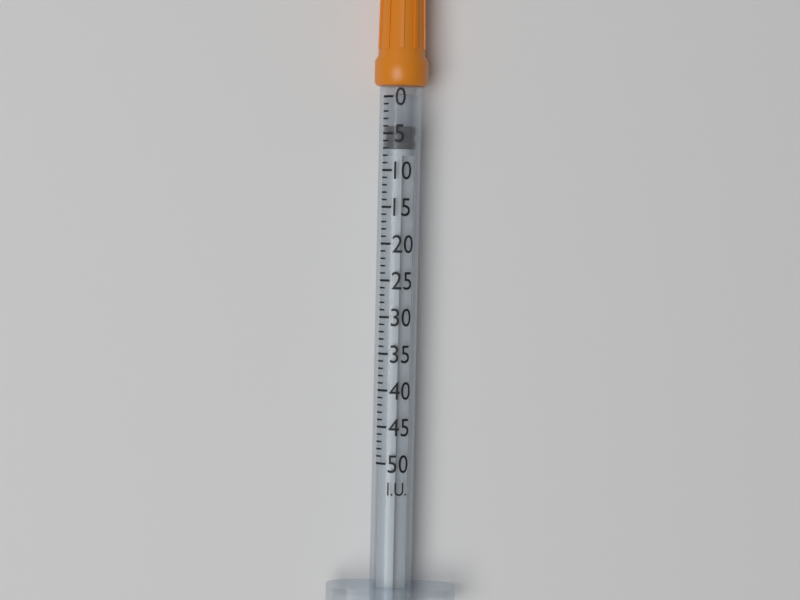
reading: 4 I.U.
